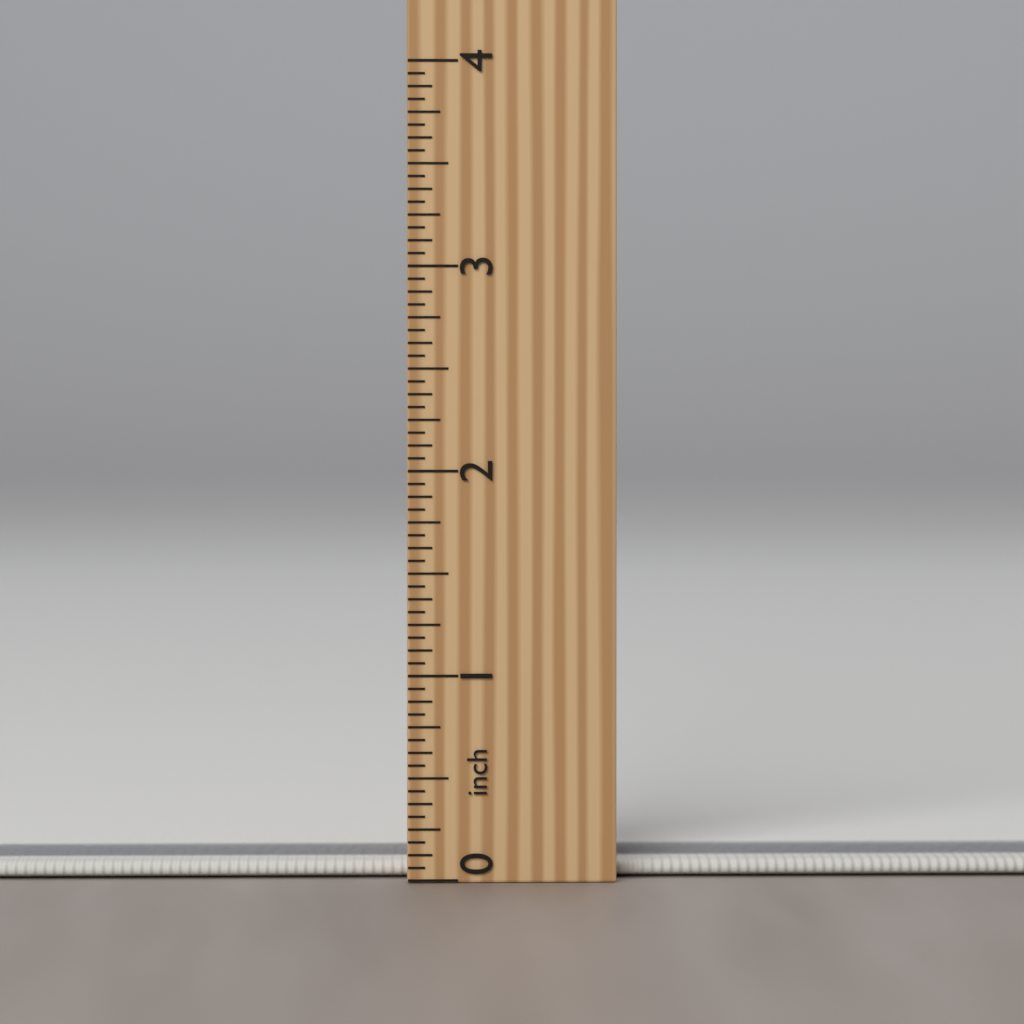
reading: 0.1250 inch
